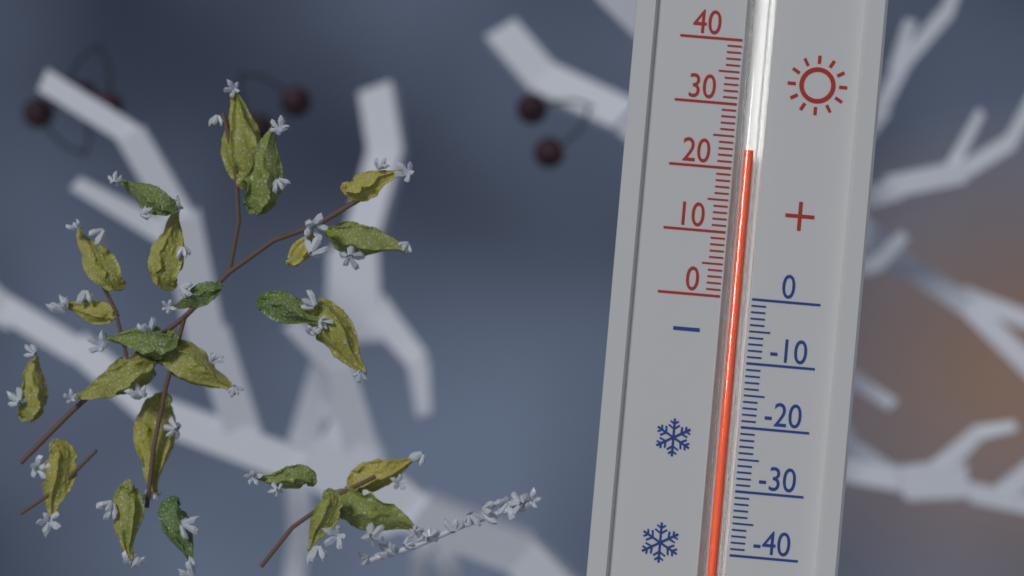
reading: 23 (no unit)
